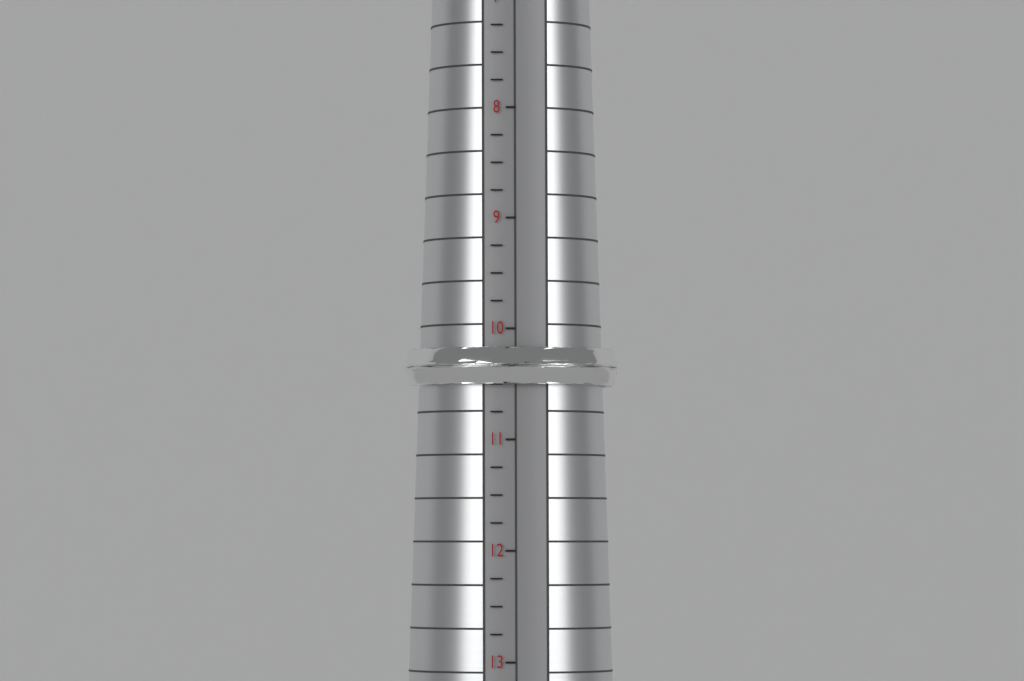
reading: 10.50 (no unit)
